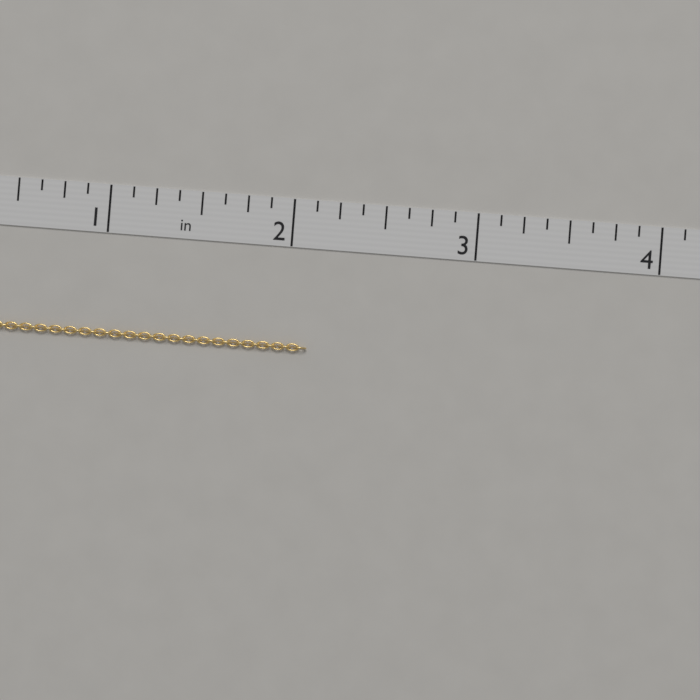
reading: 2.125 in
